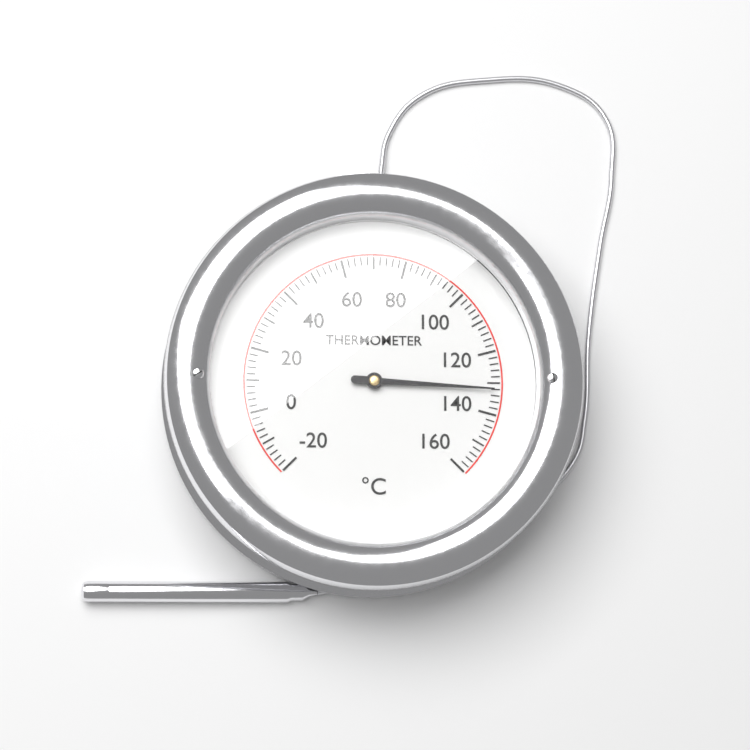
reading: 132 °C
